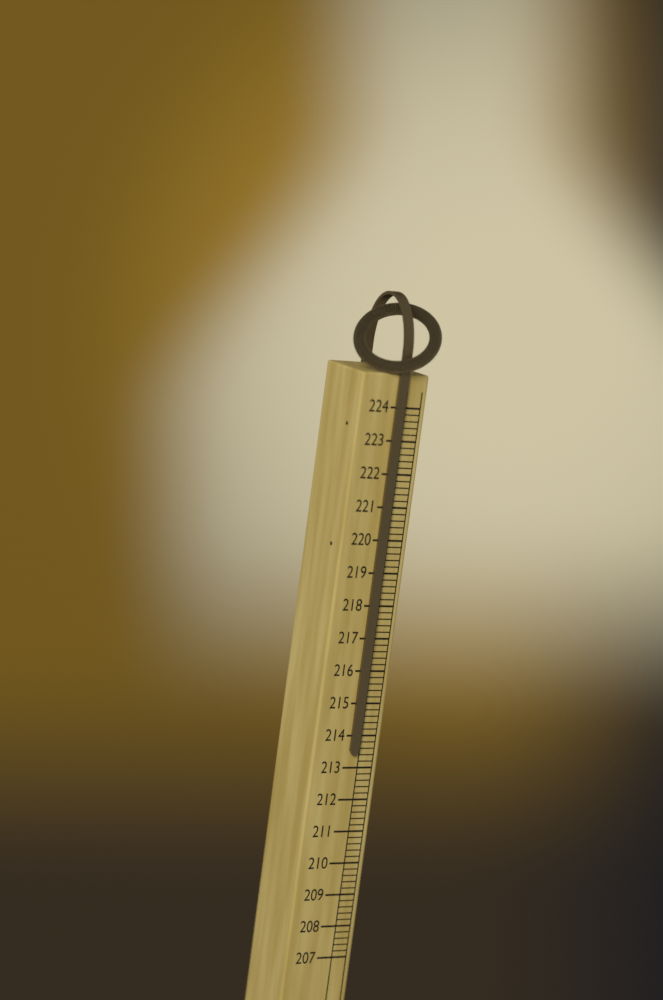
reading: 213.4 (no unit)
